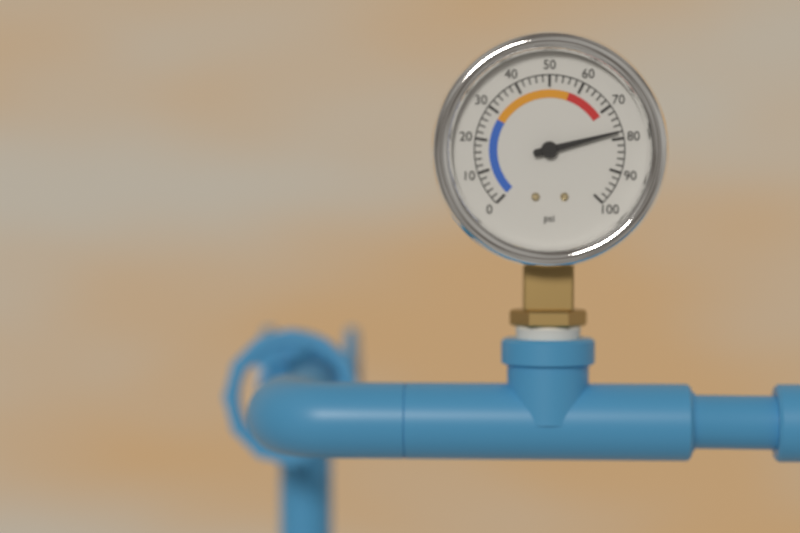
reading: 78 psi
